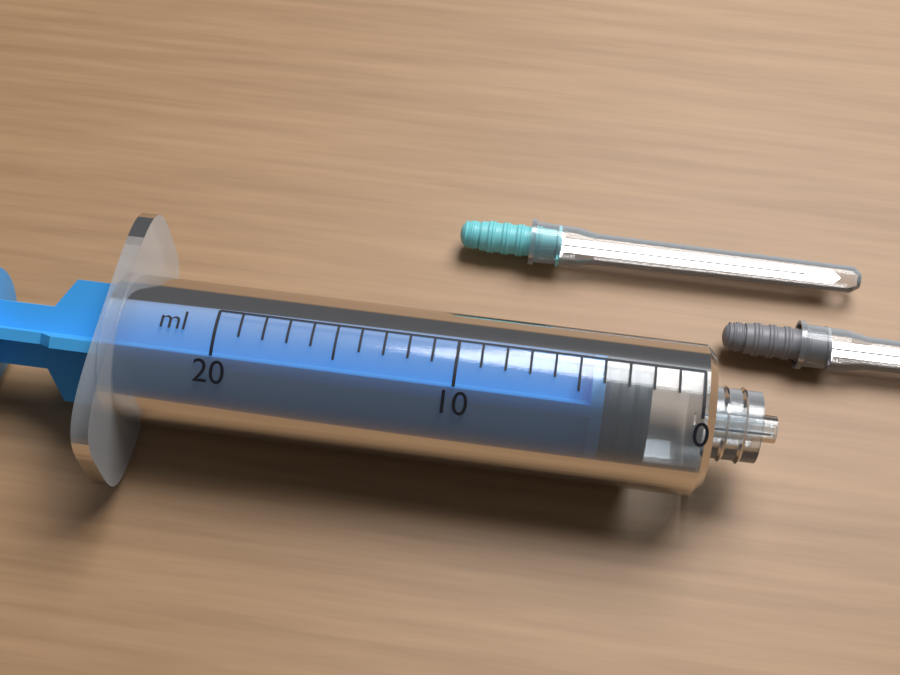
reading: 2 ml
